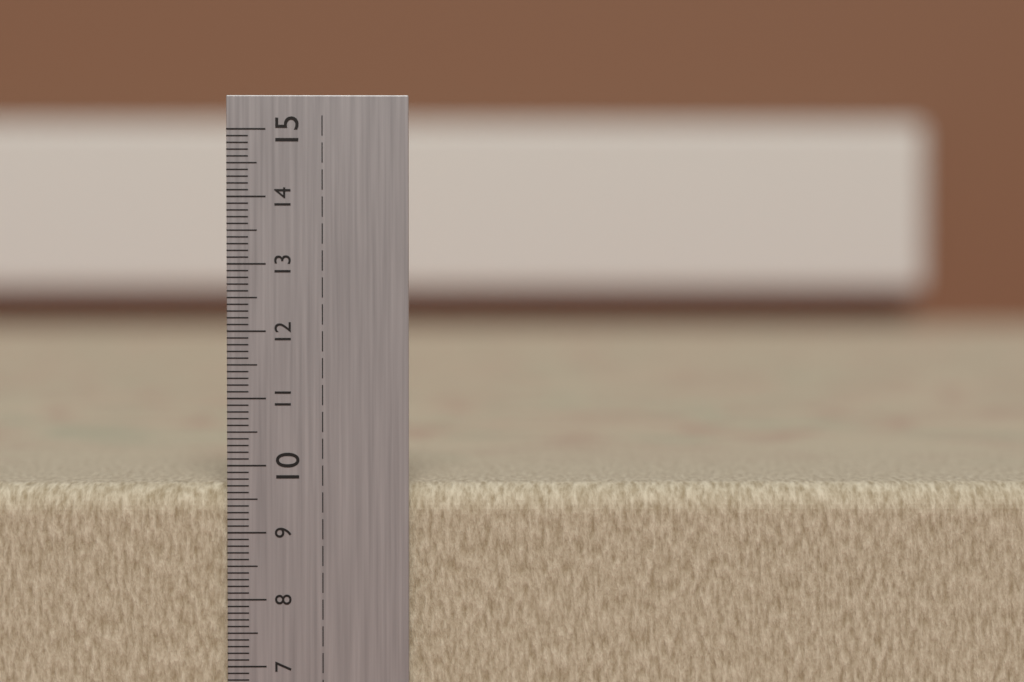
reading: 9.7 cm
